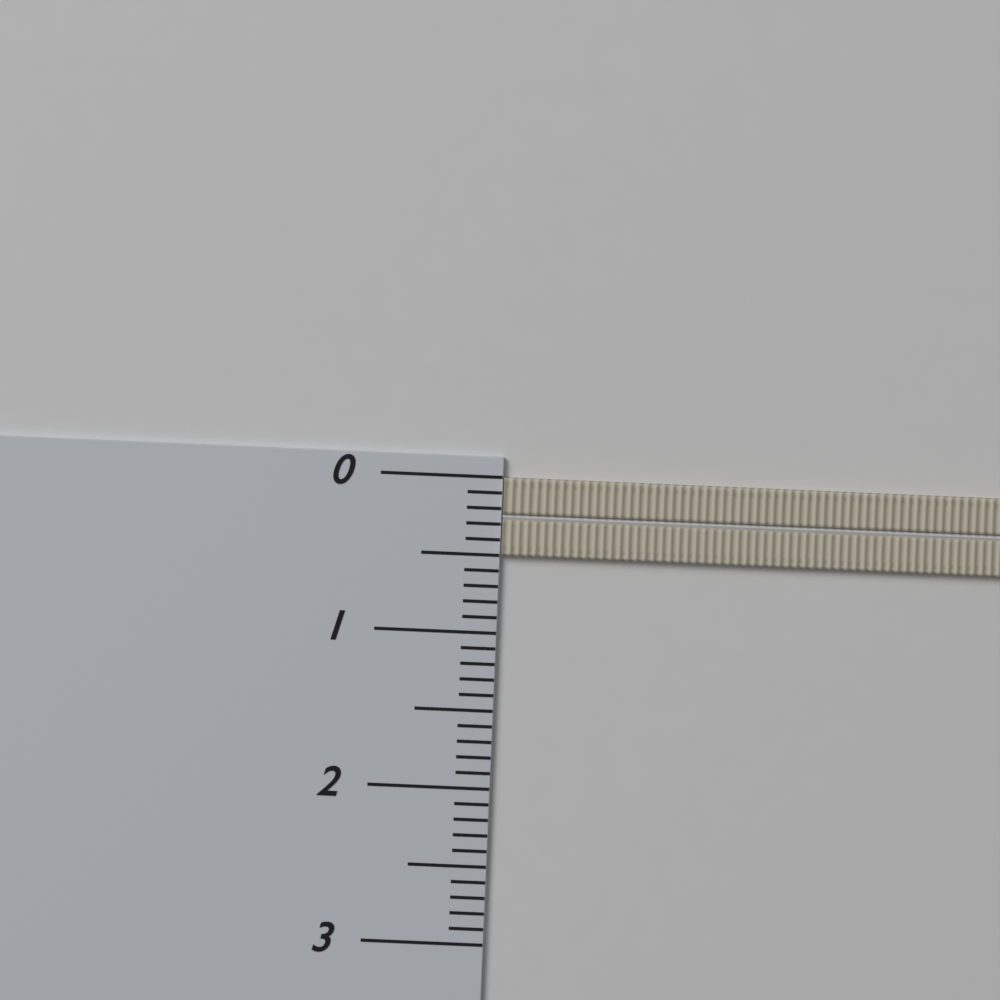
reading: 0.5 (no unit)
